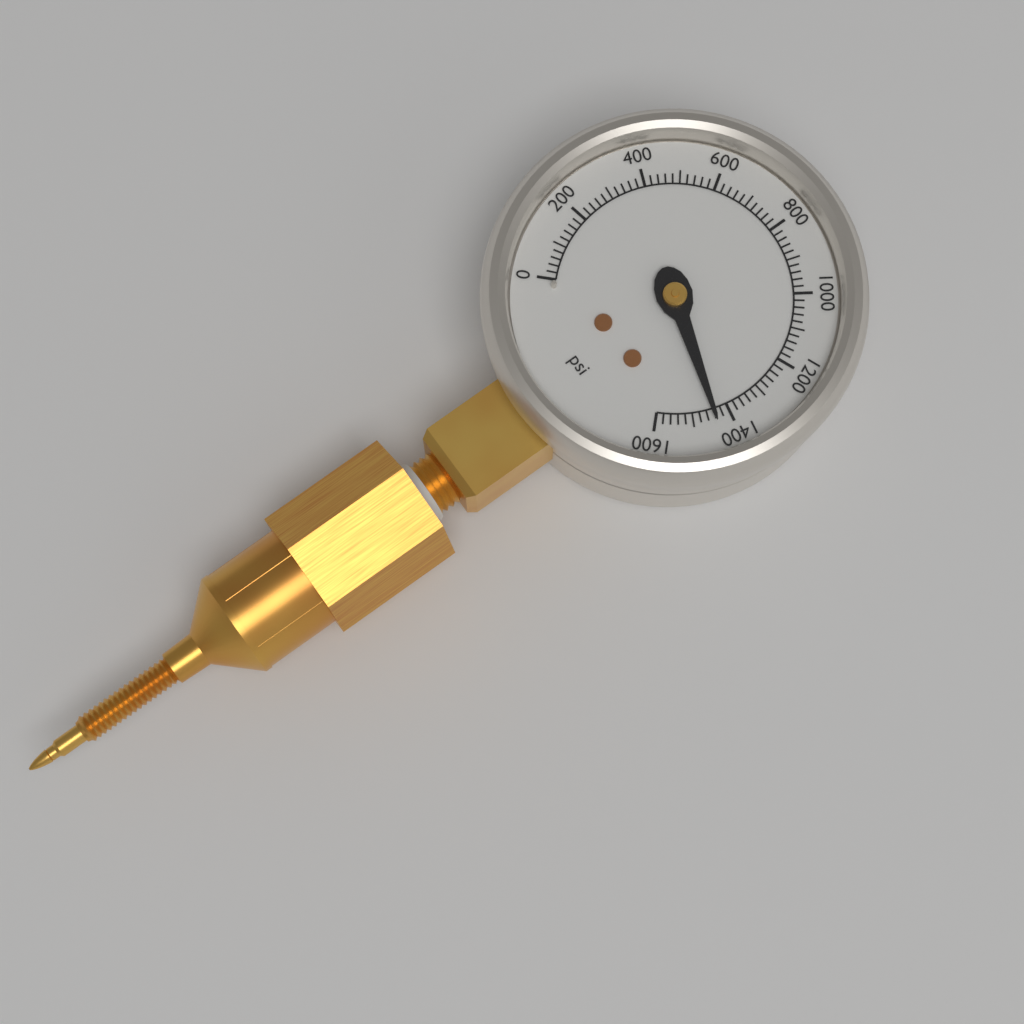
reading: 1440 psi
